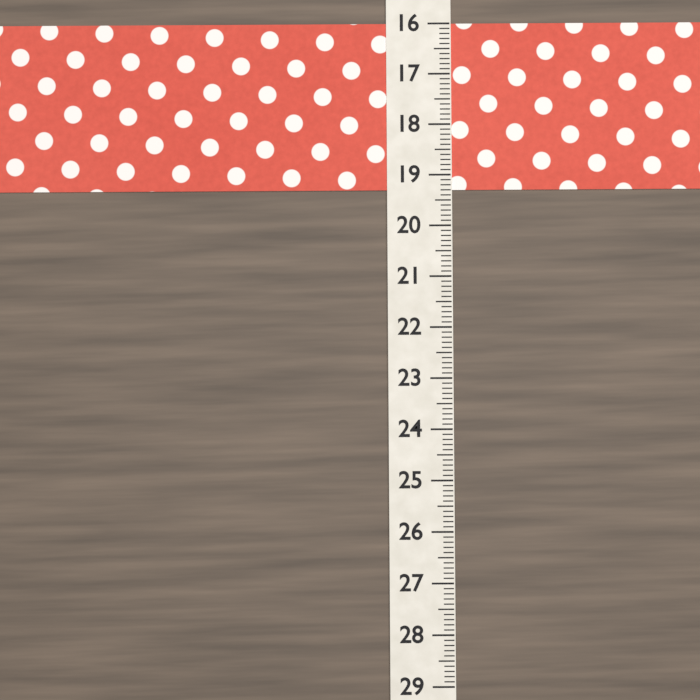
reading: 19.3 (no unit)
